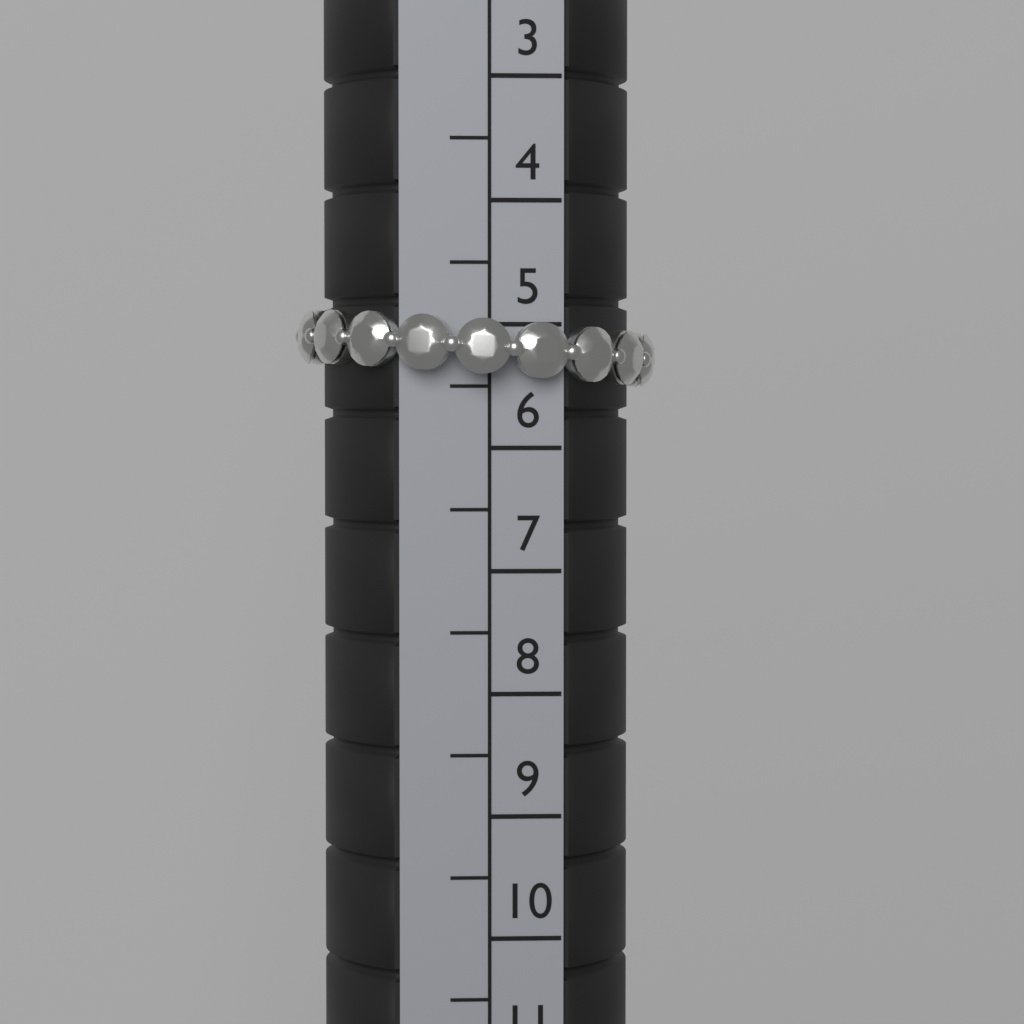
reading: 5.5 (no unit)
